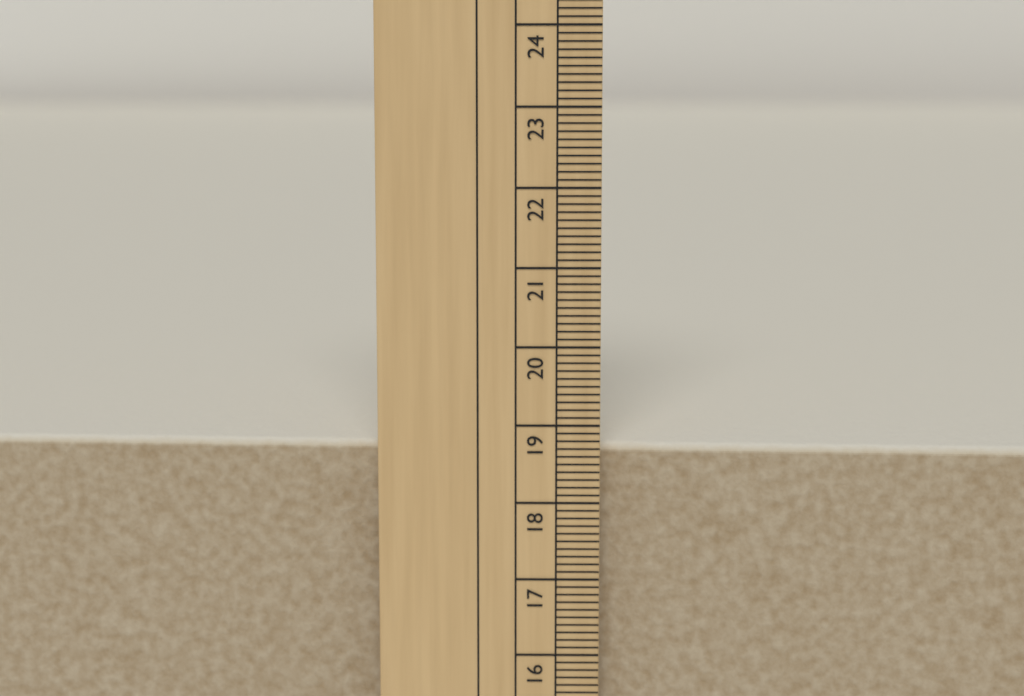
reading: 18.7 cm
